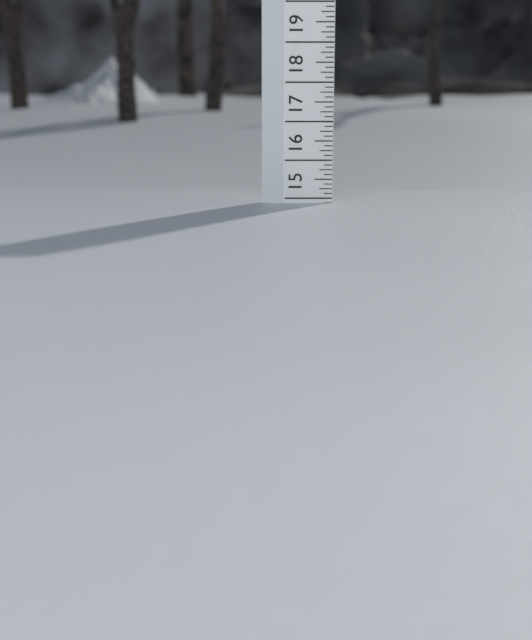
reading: 14.875 (no unit)
